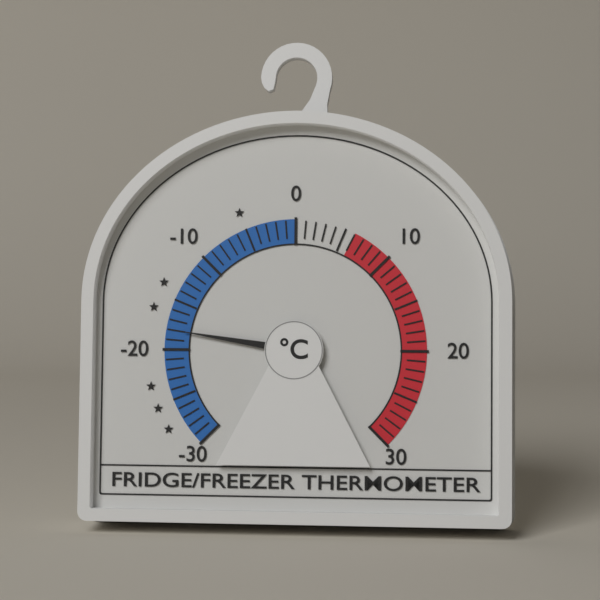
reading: -18 °C
